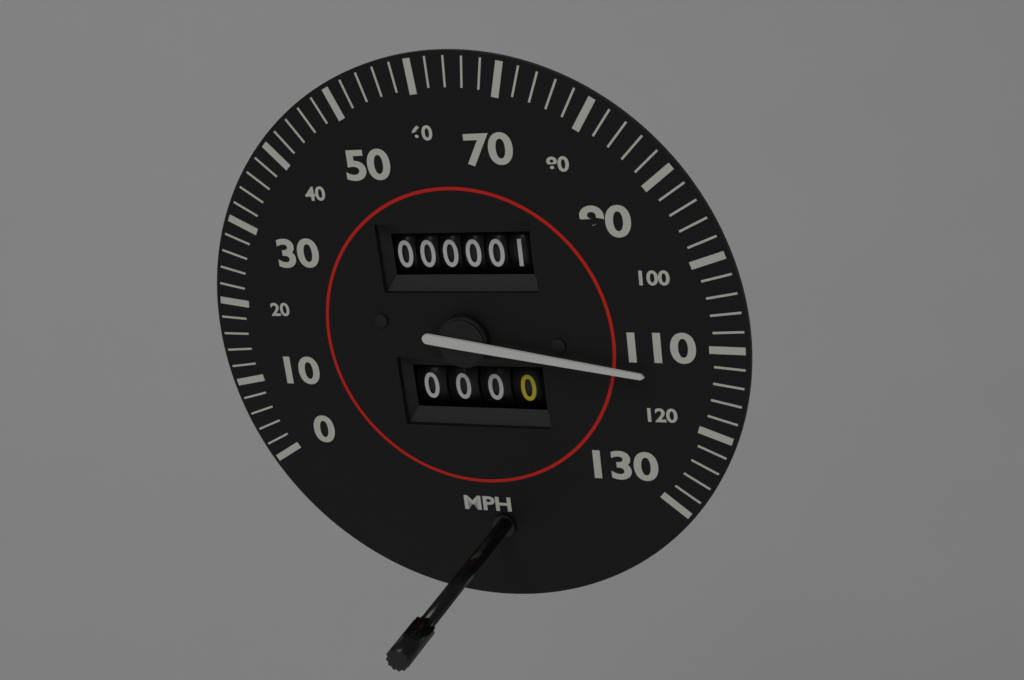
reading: 114 mph
